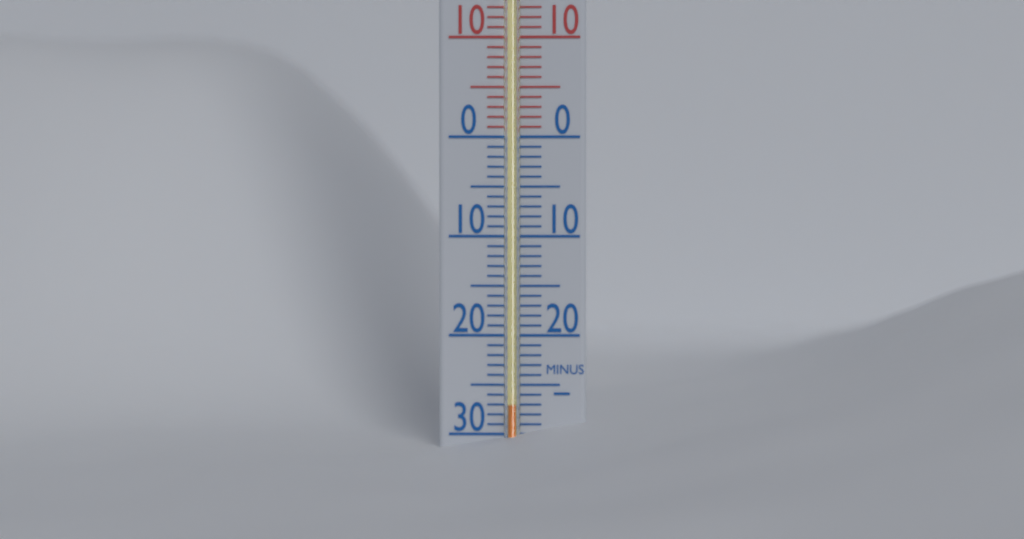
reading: -27 °C
